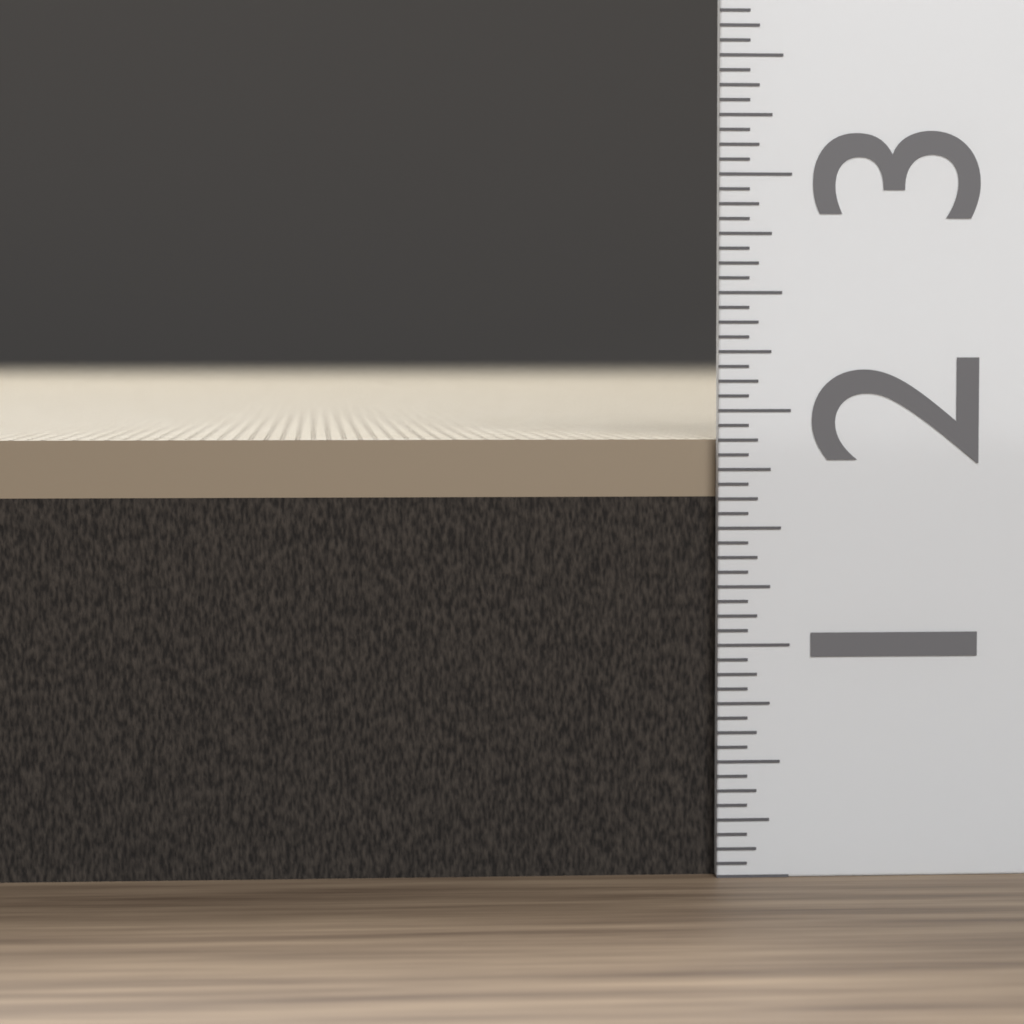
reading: 1.8750 (no unit)
